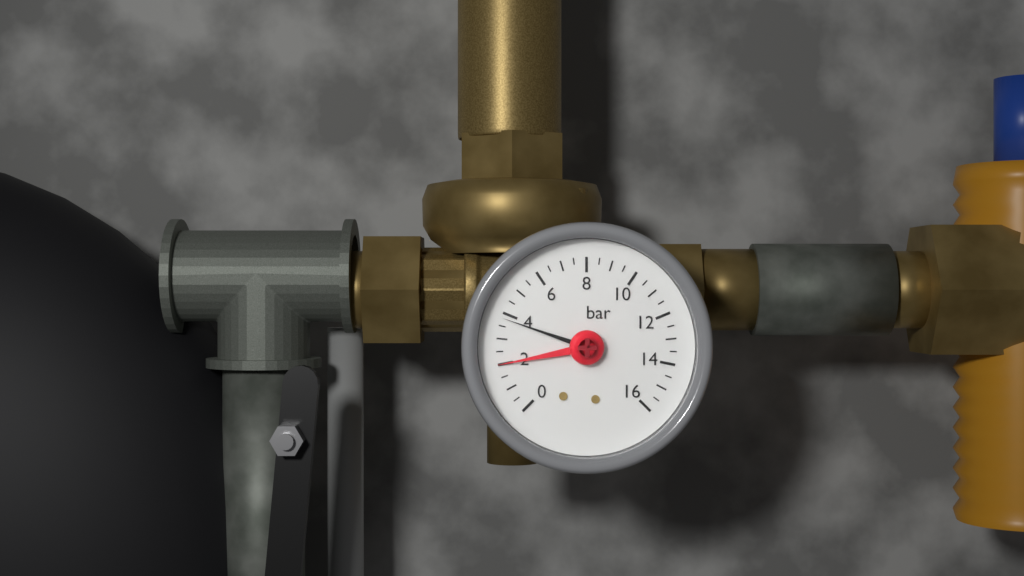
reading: 3.8 bar
